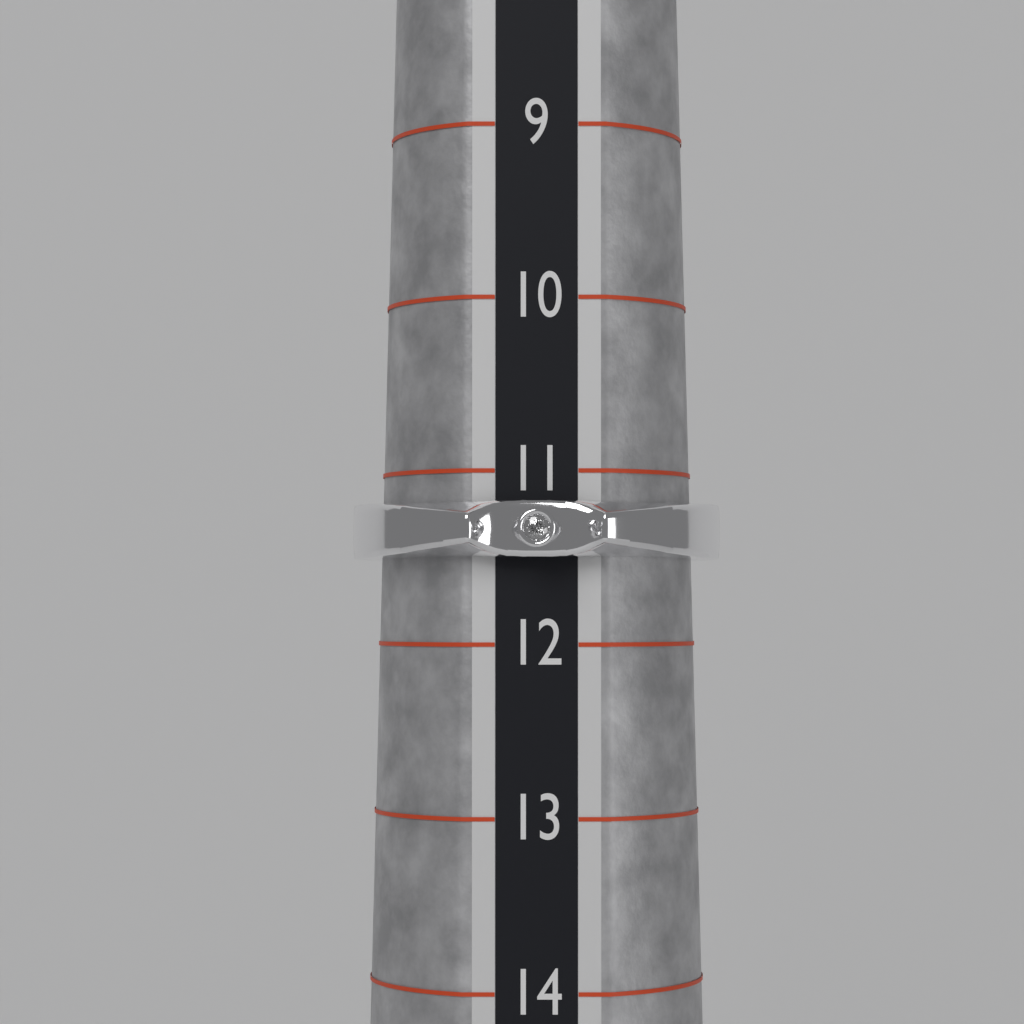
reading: 11.5 (no unit)
